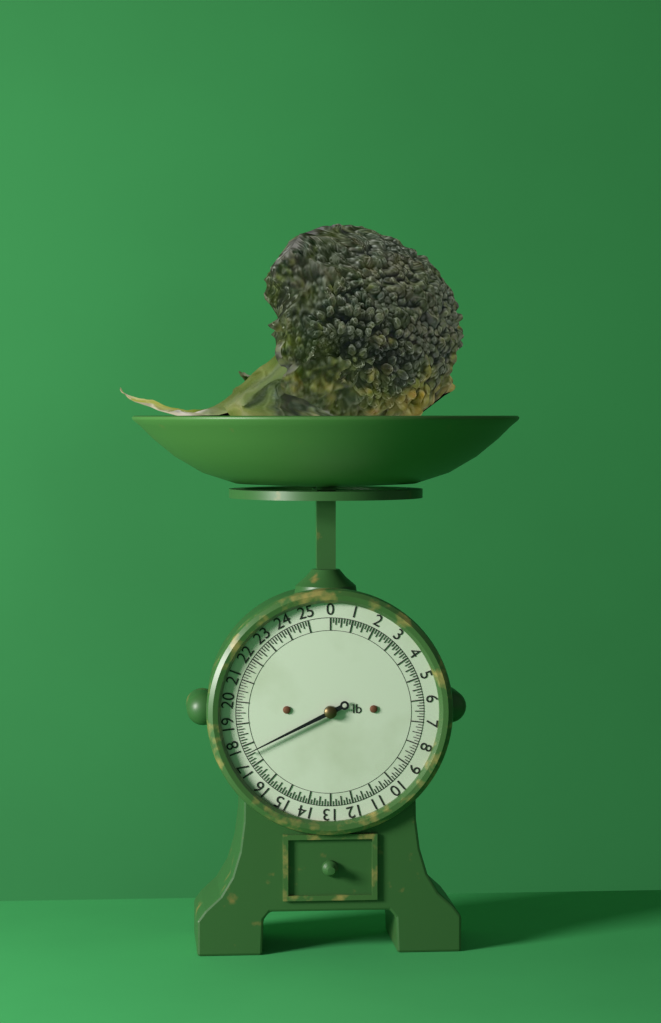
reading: 17.625 lb
